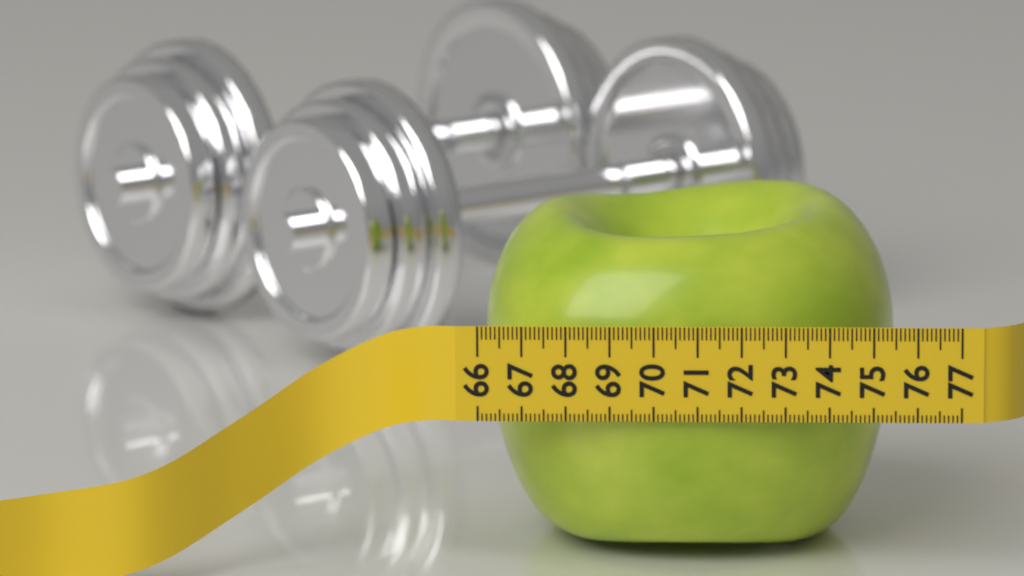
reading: 75.5 (no unit)
